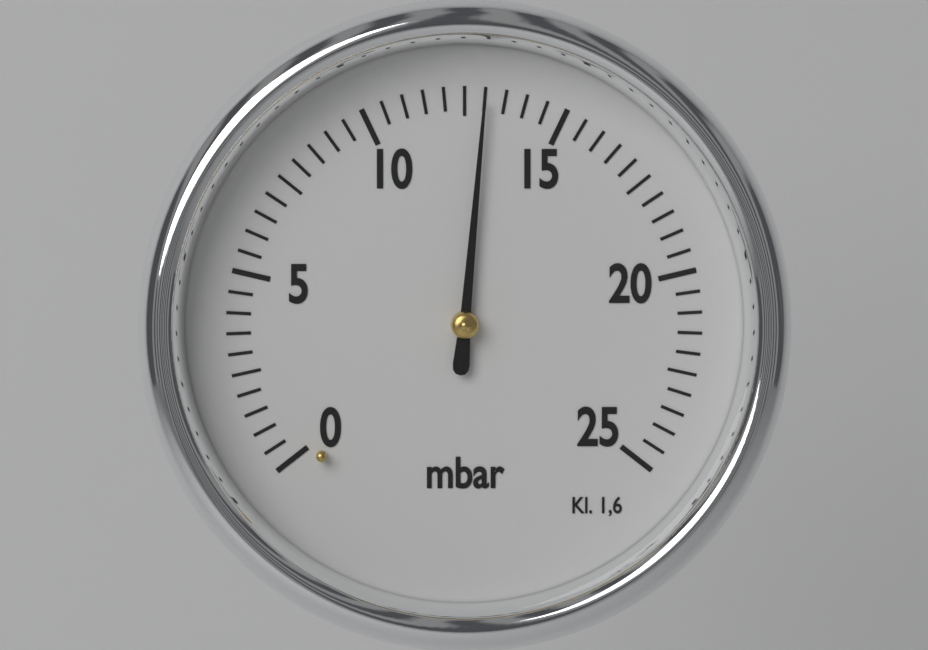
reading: 13.0 mbar
